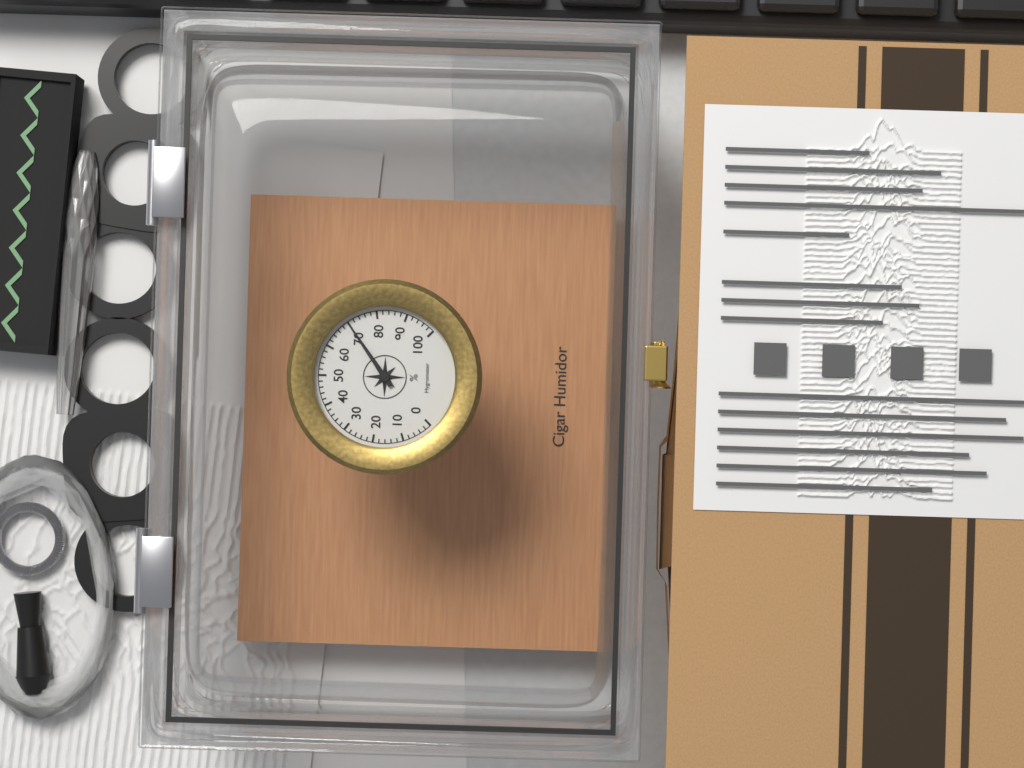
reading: 70 %
